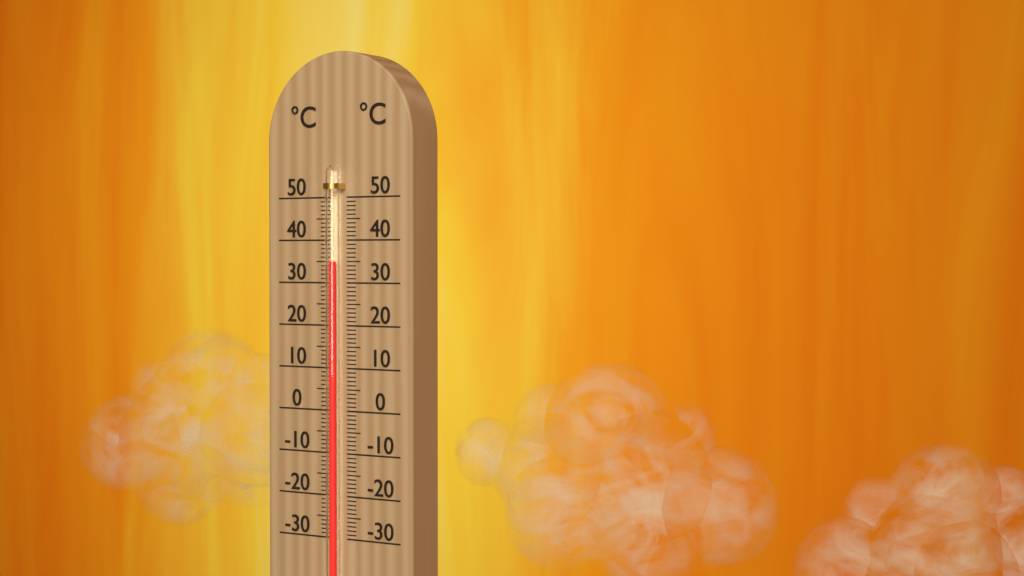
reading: 35 °C
